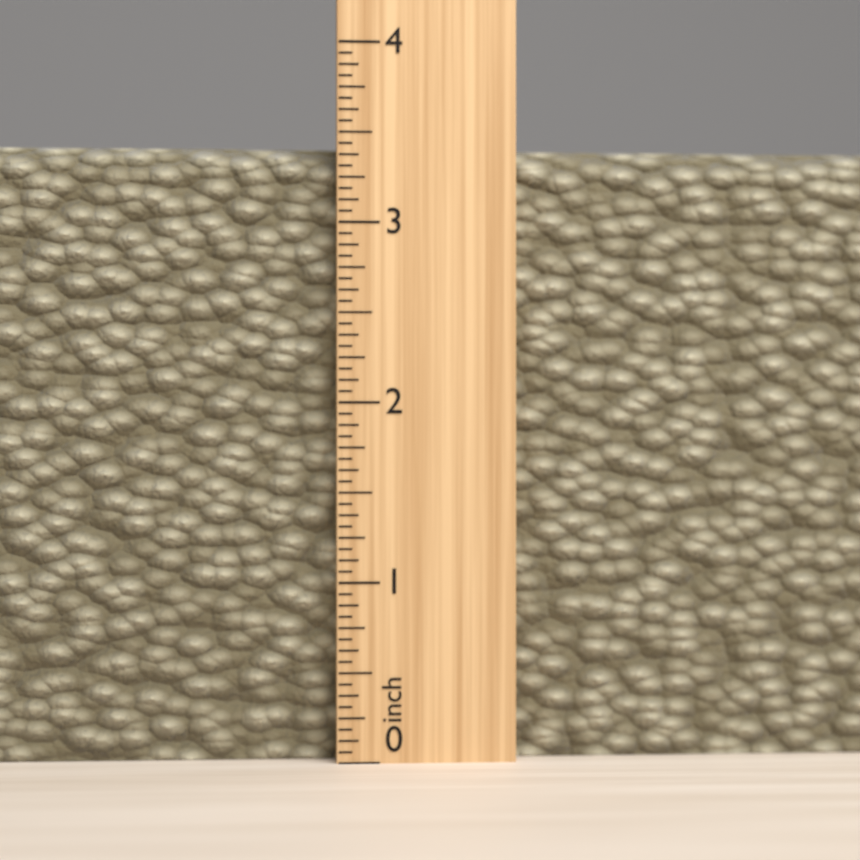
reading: 3.4375 inch
